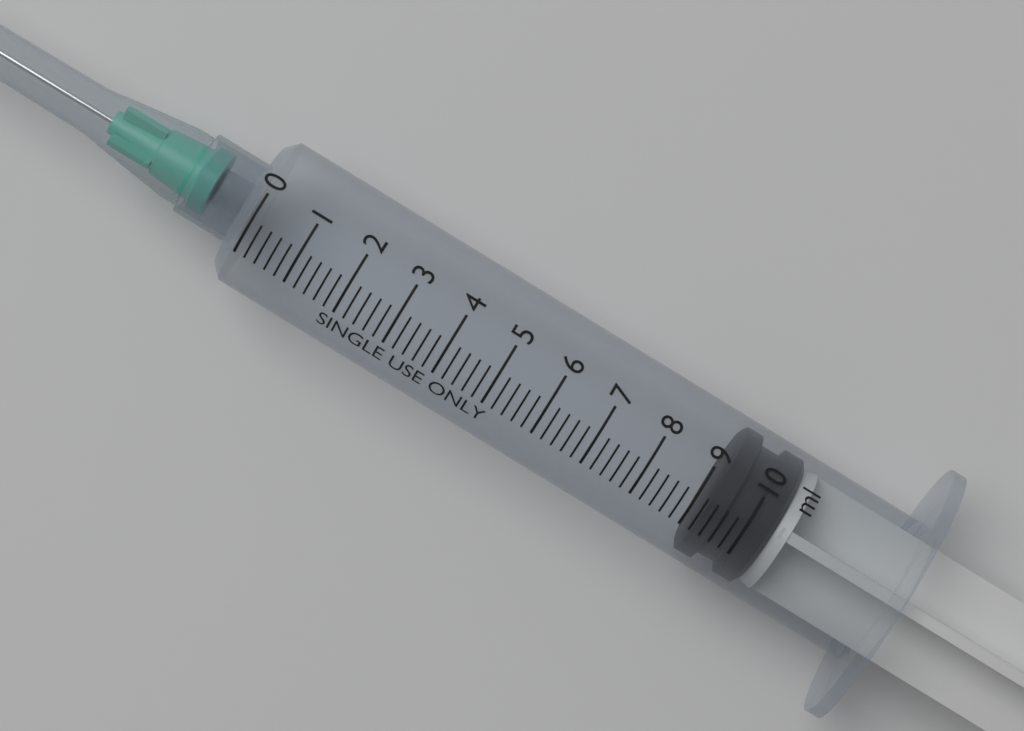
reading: 9.2 ml
